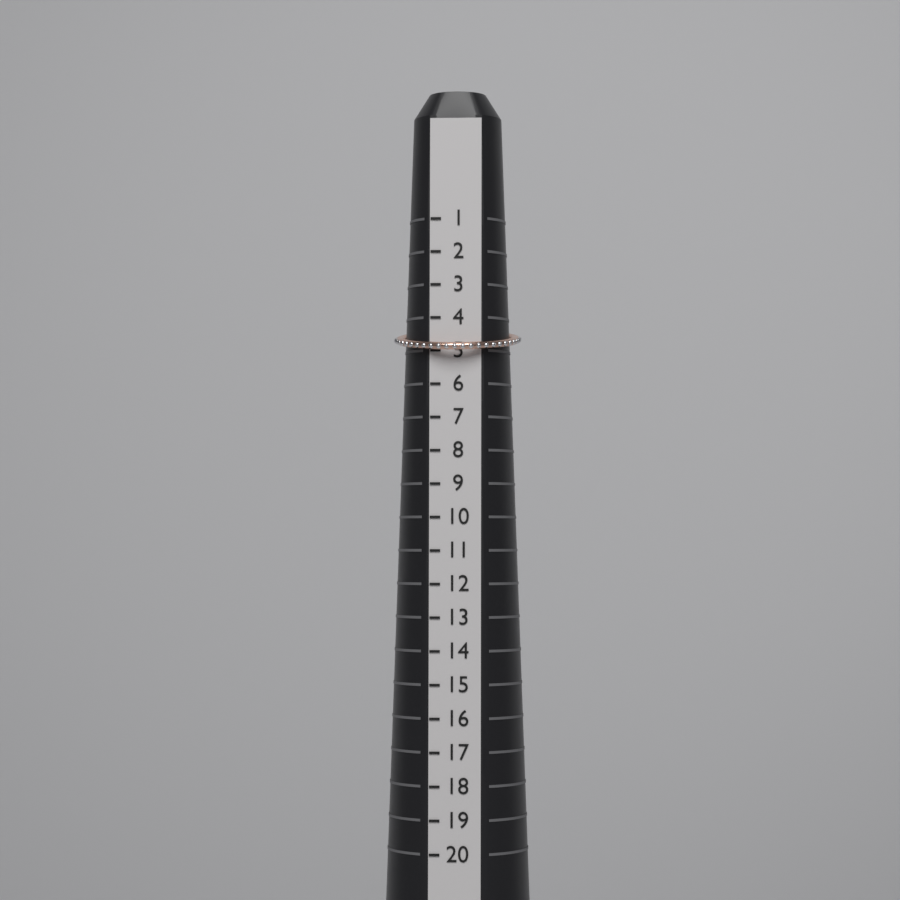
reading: 5 (no unit)
